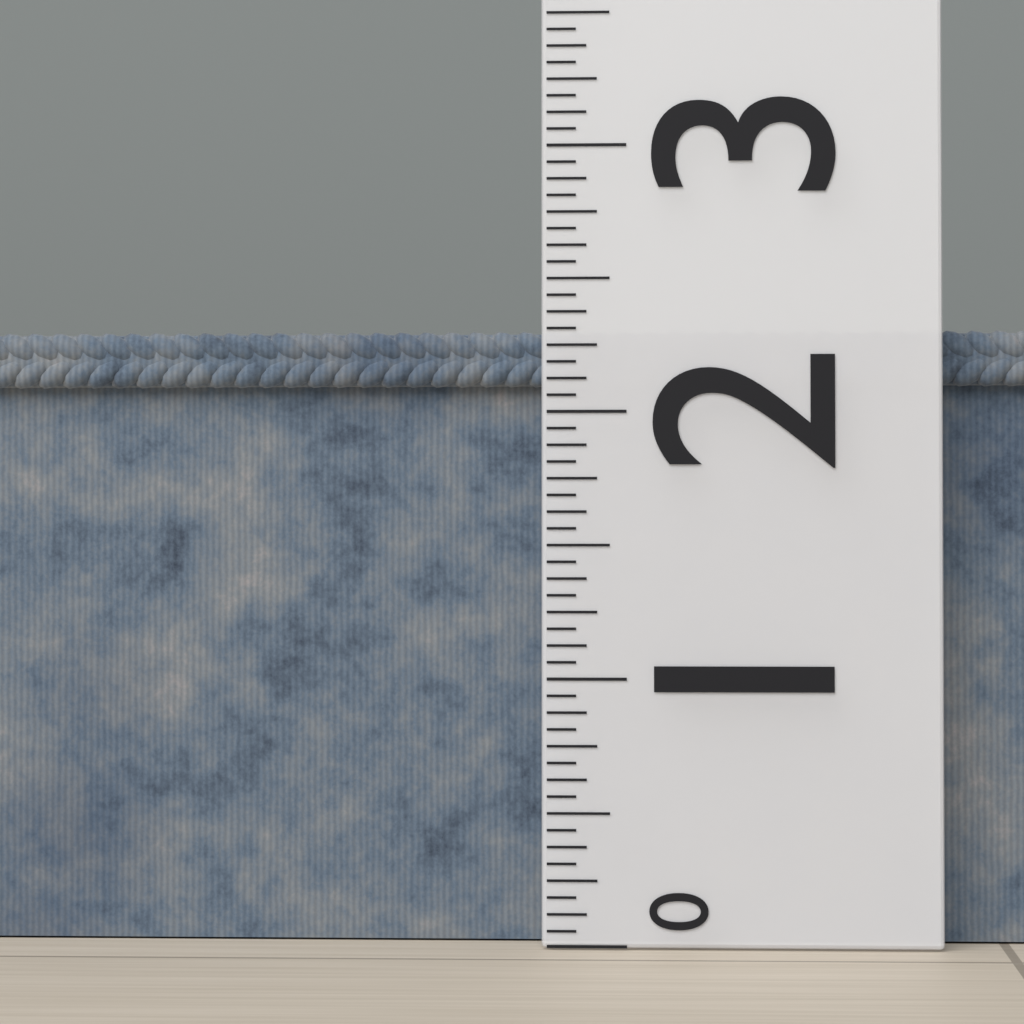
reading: 2.3125 (no unit)
